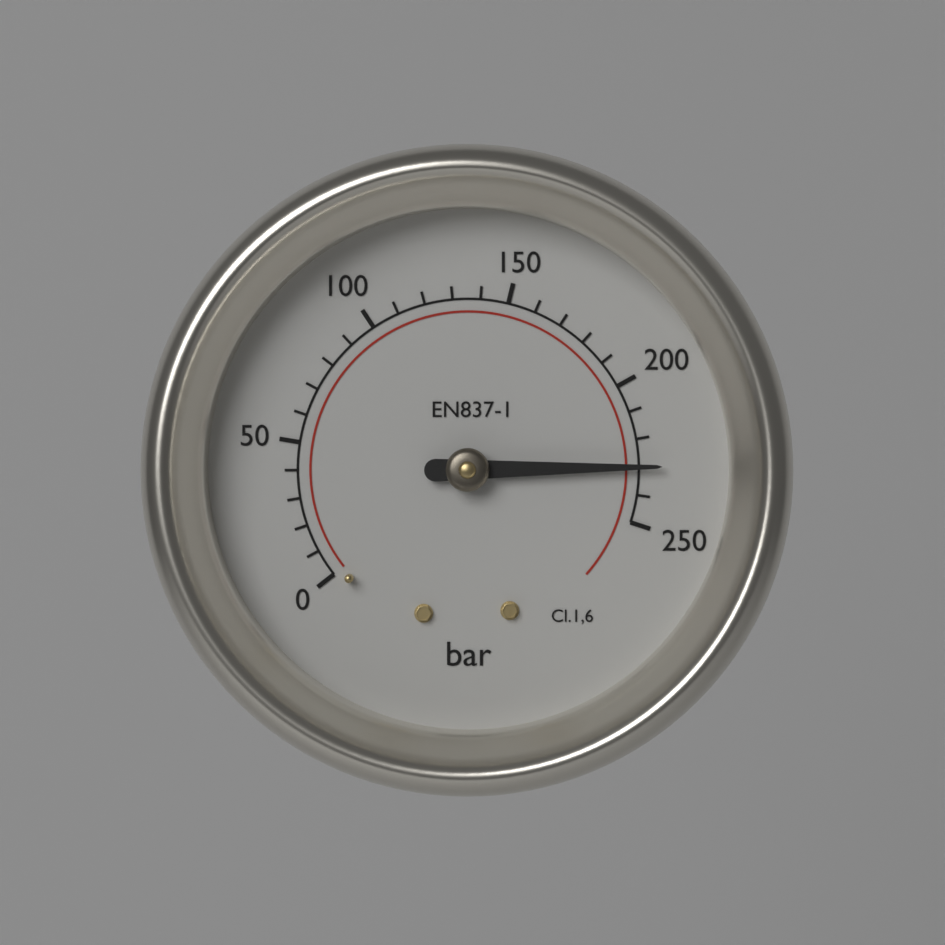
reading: 230 bar
